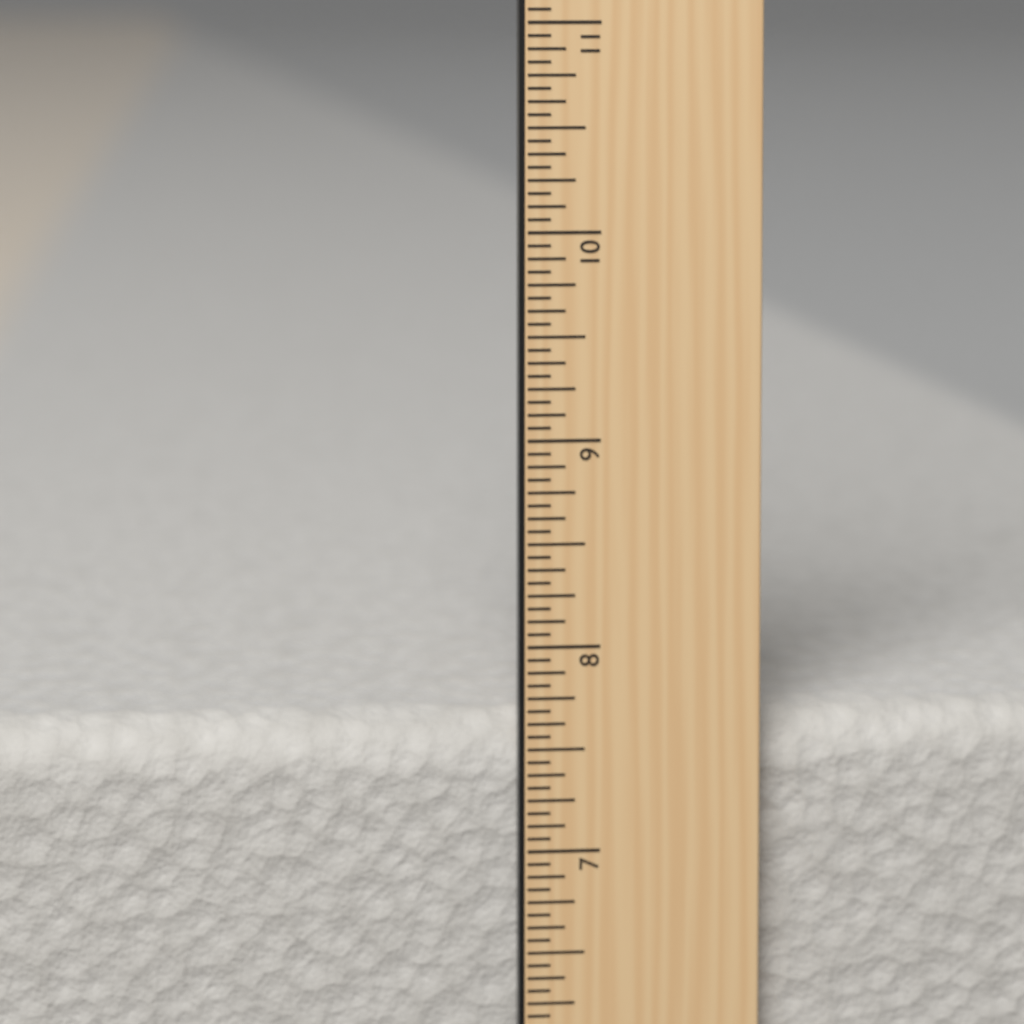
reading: 7.6250 in
